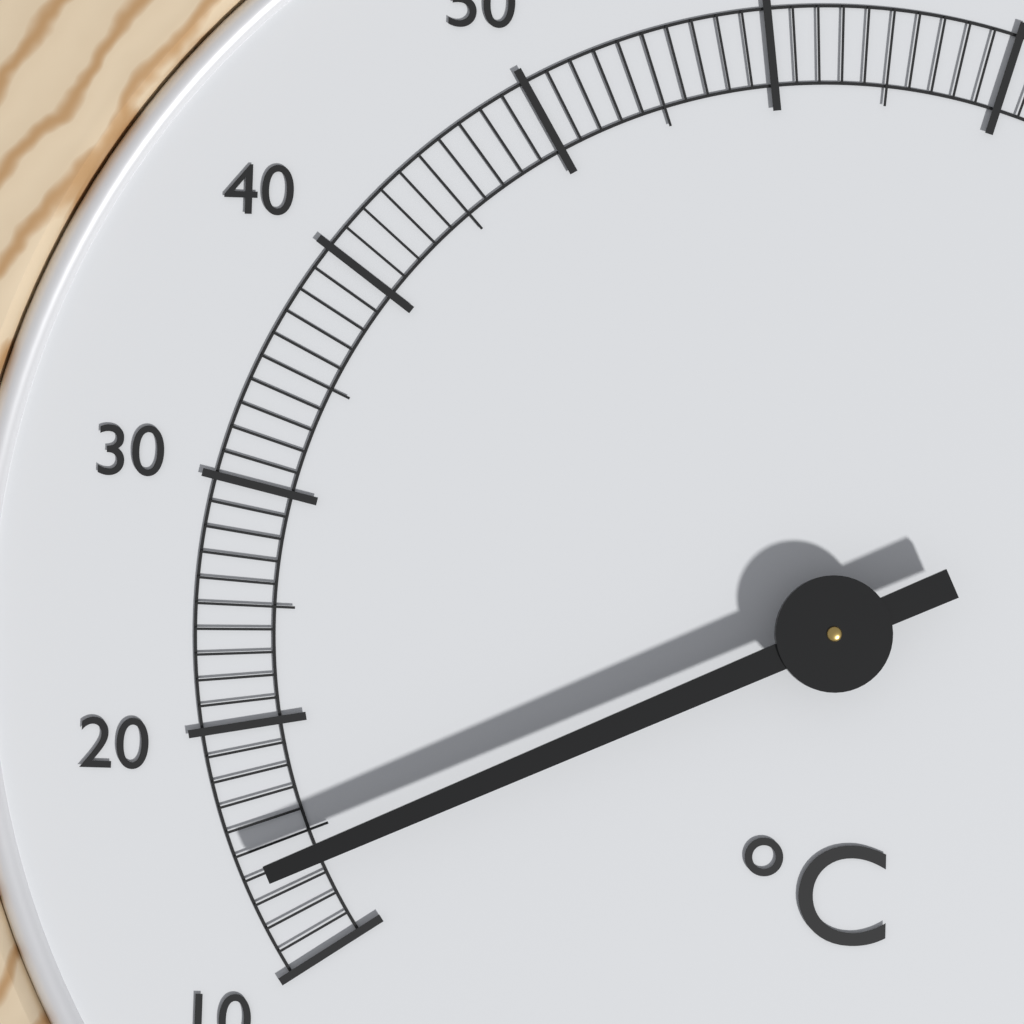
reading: 14 °C
